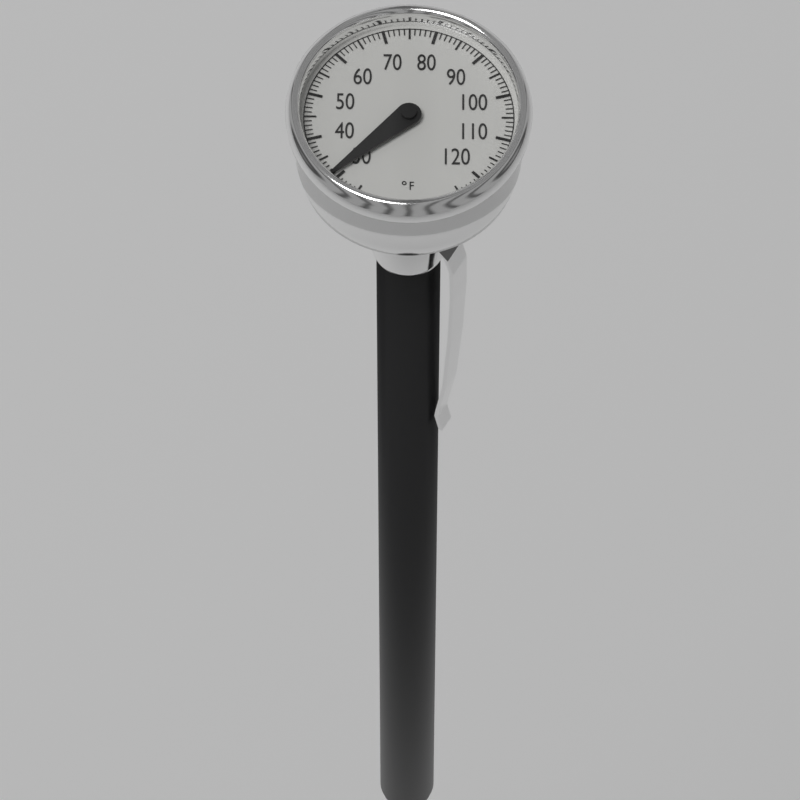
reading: 31 °F
